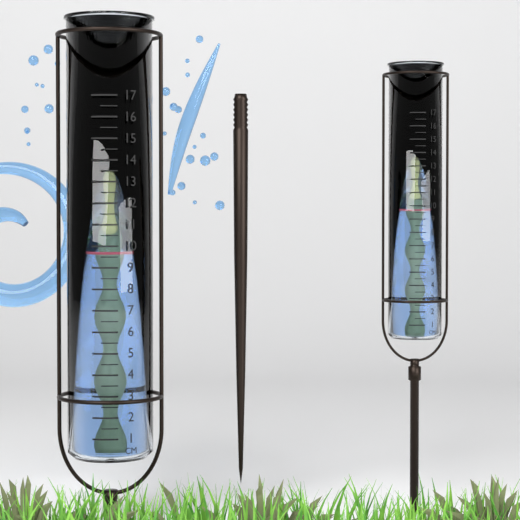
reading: 9.7 cm
